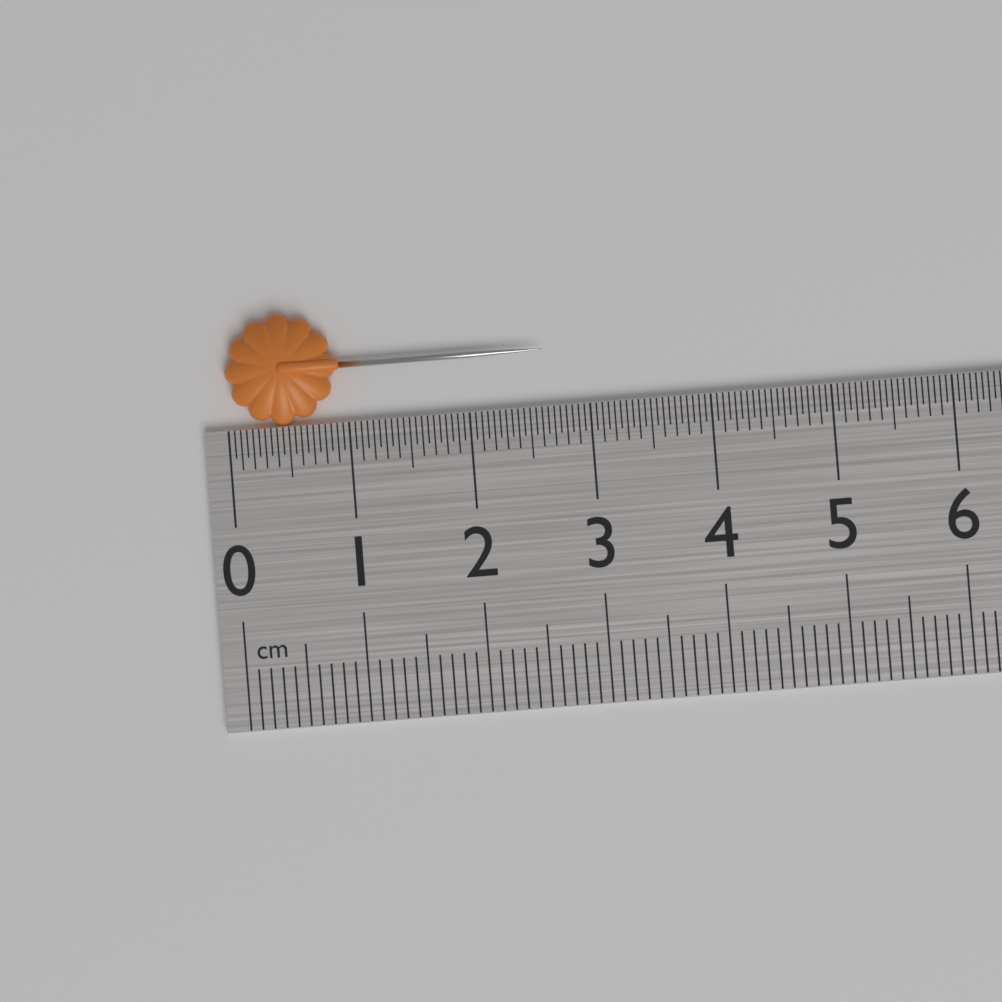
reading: 2.65 cm
